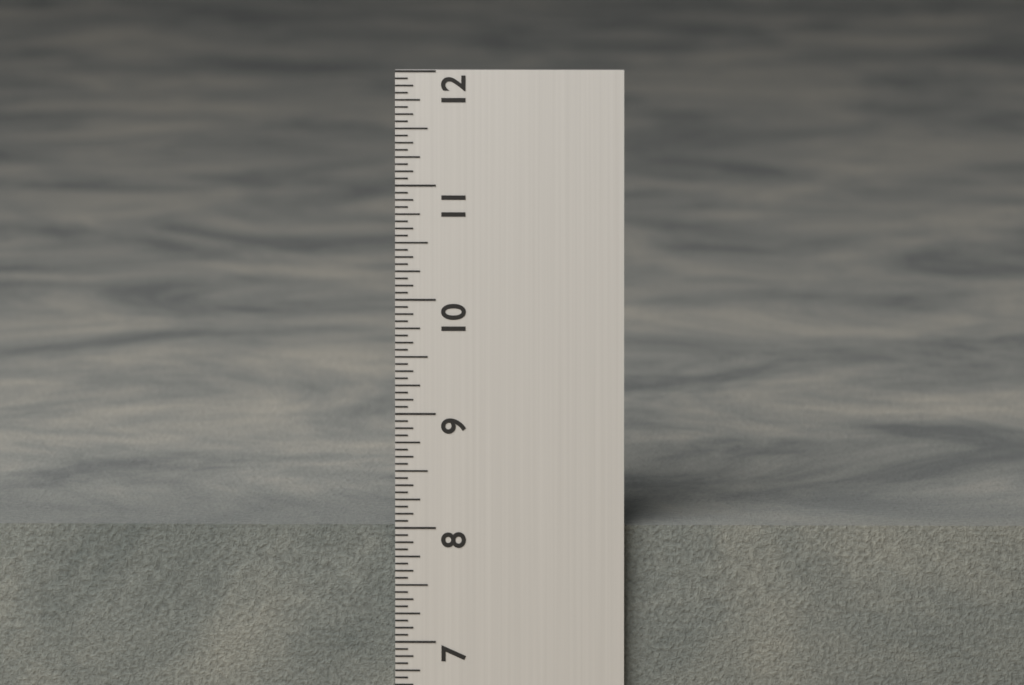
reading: 8.0000 in
